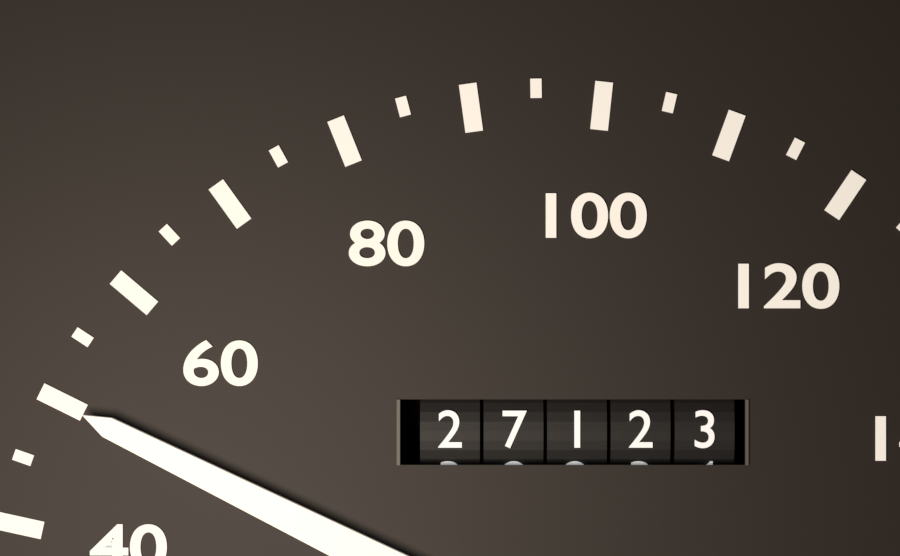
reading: 50 (no unit)
